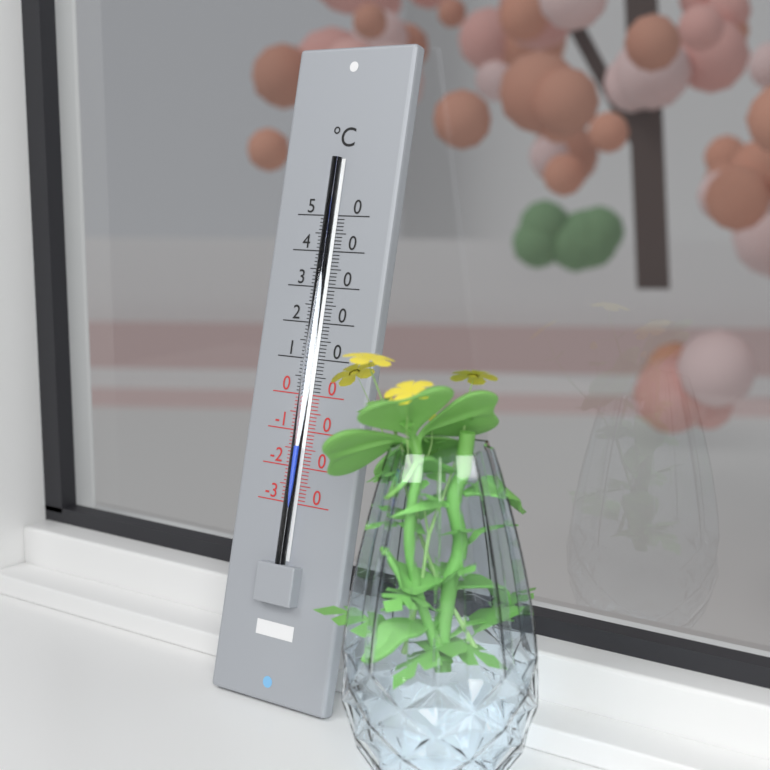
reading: -14 °C
